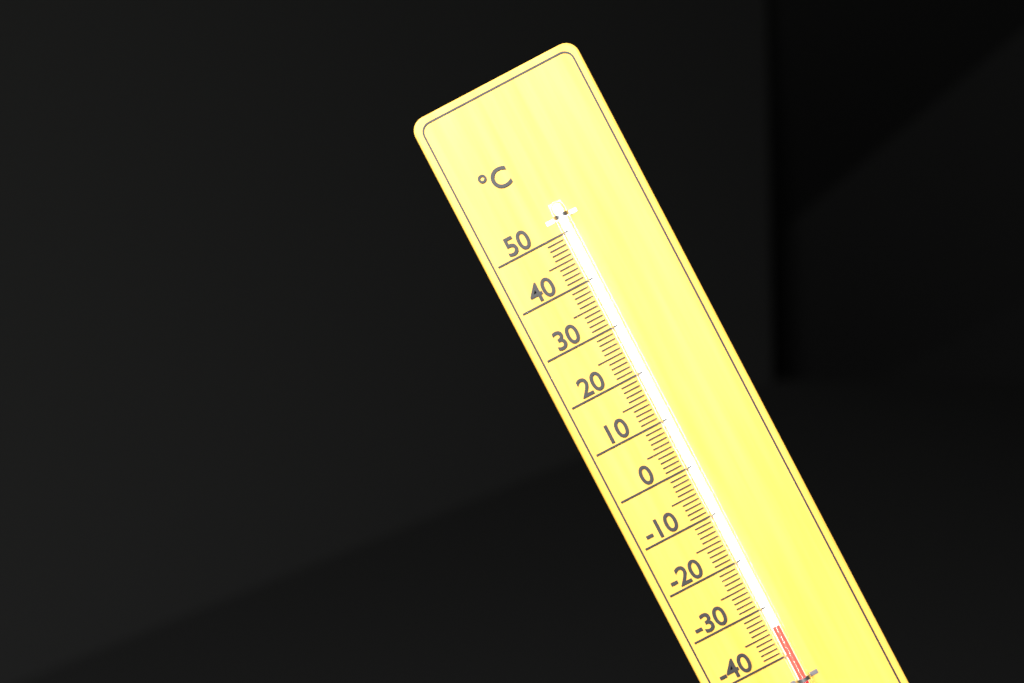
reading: -34 °C
